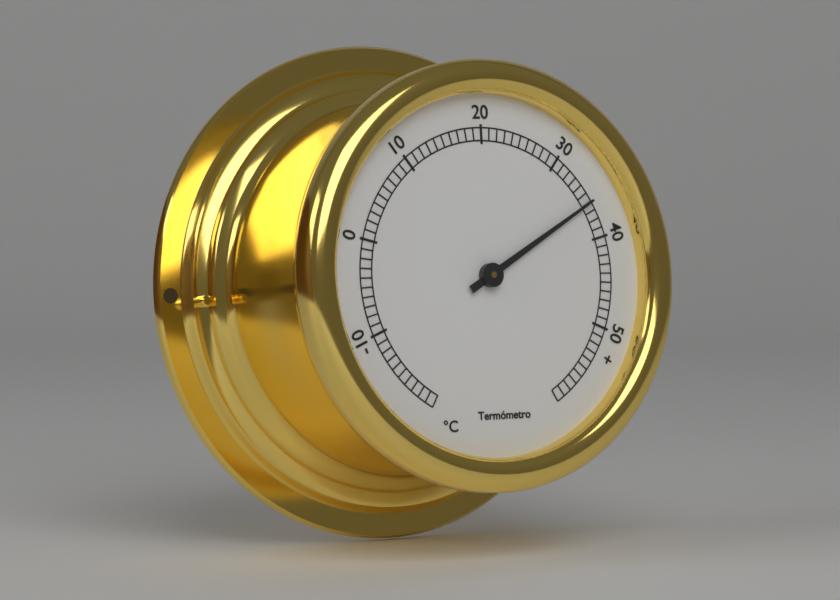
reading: 36 °C
